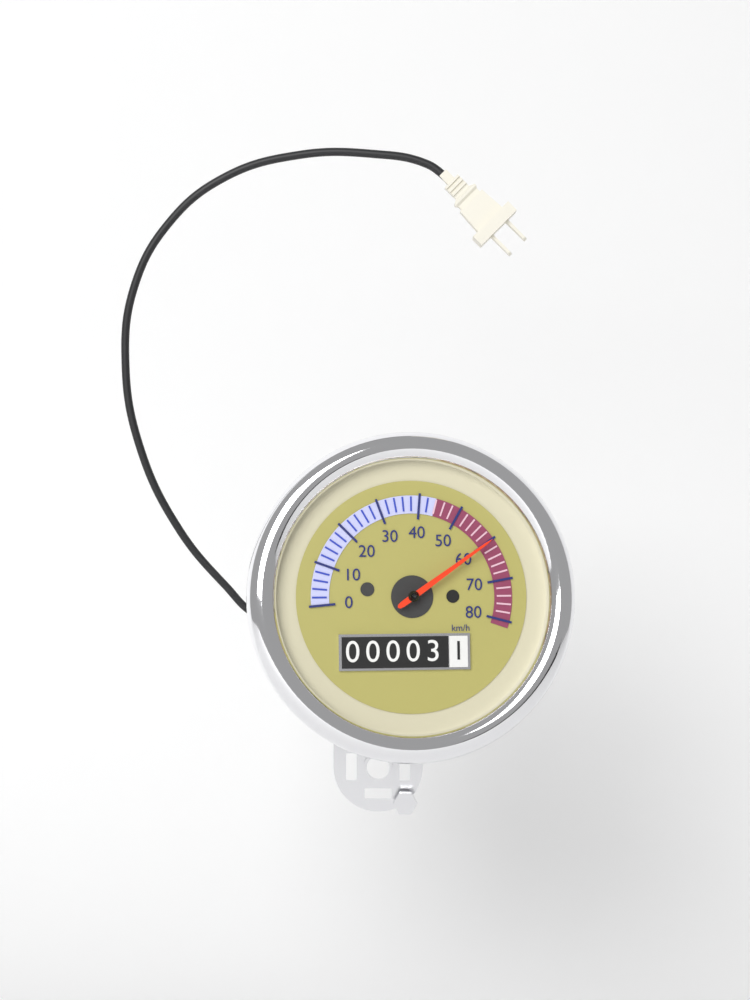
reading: 60 km/h
